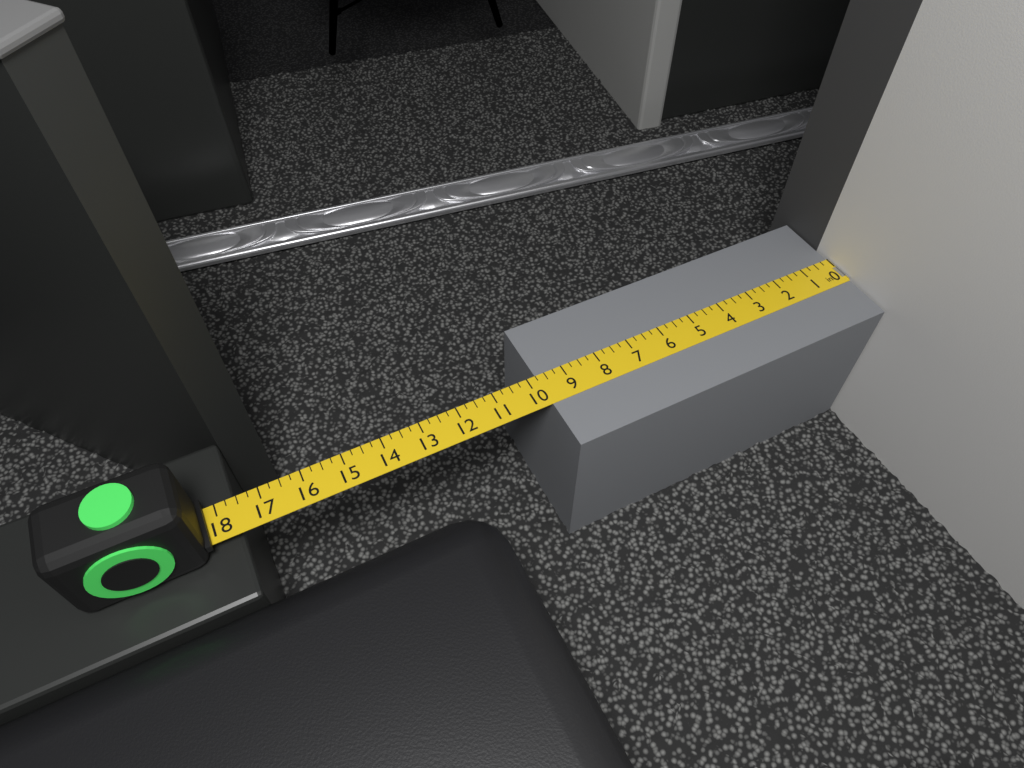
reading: 9.75 in
